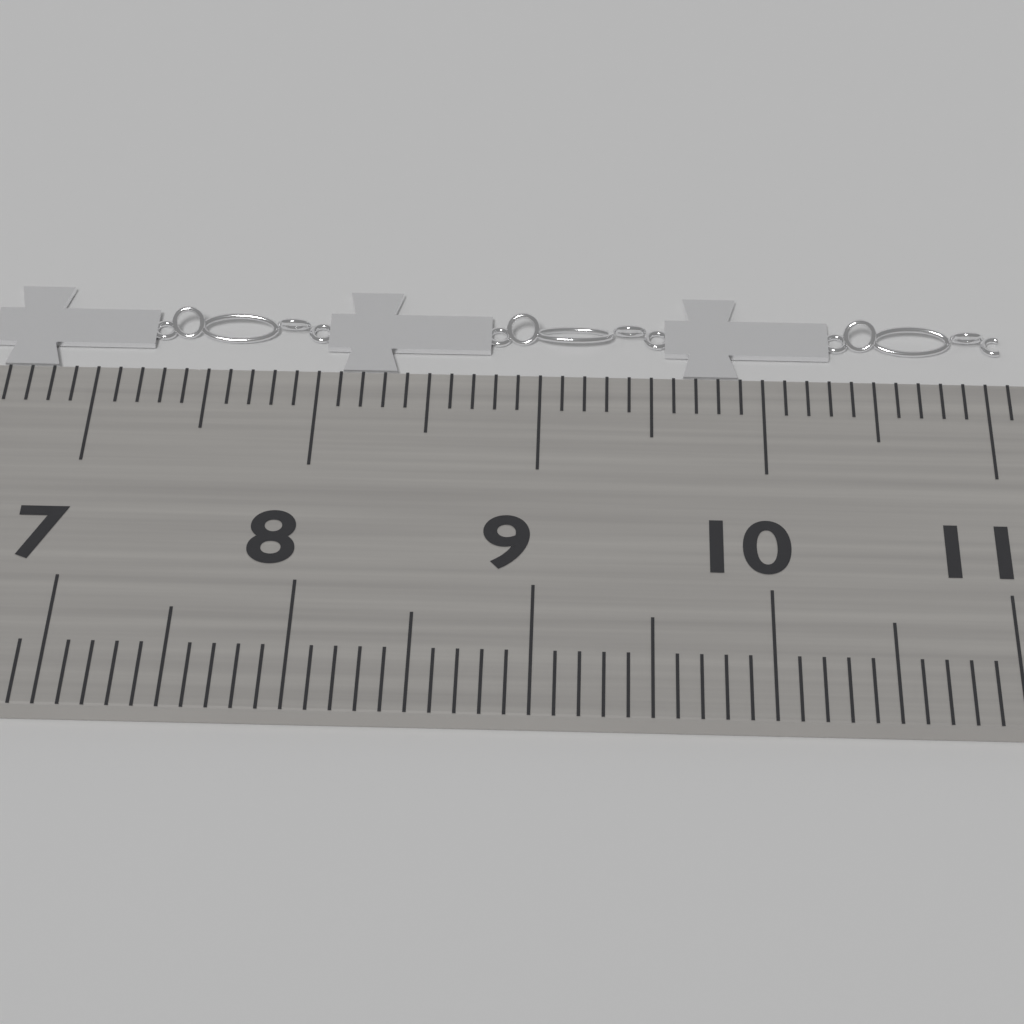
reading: 11.1 cm
